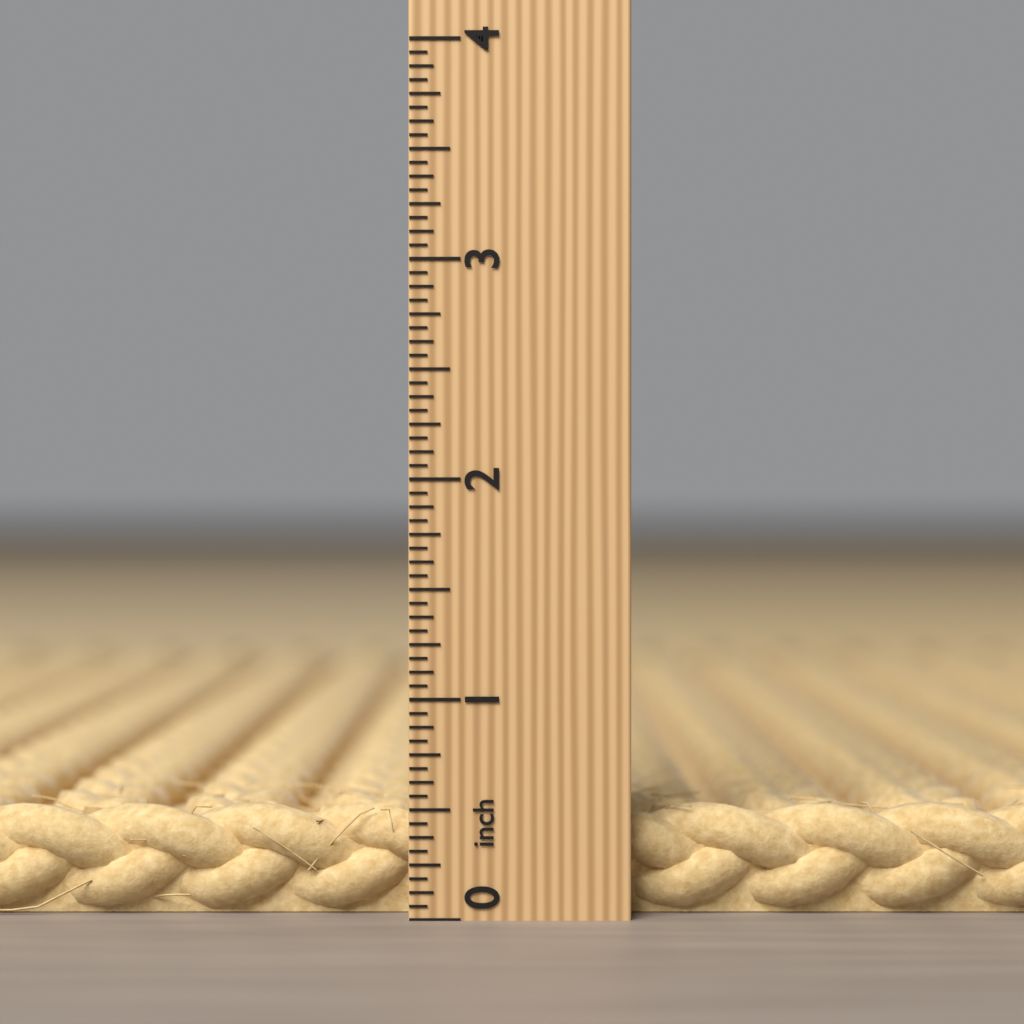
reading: 0.5000 inch
